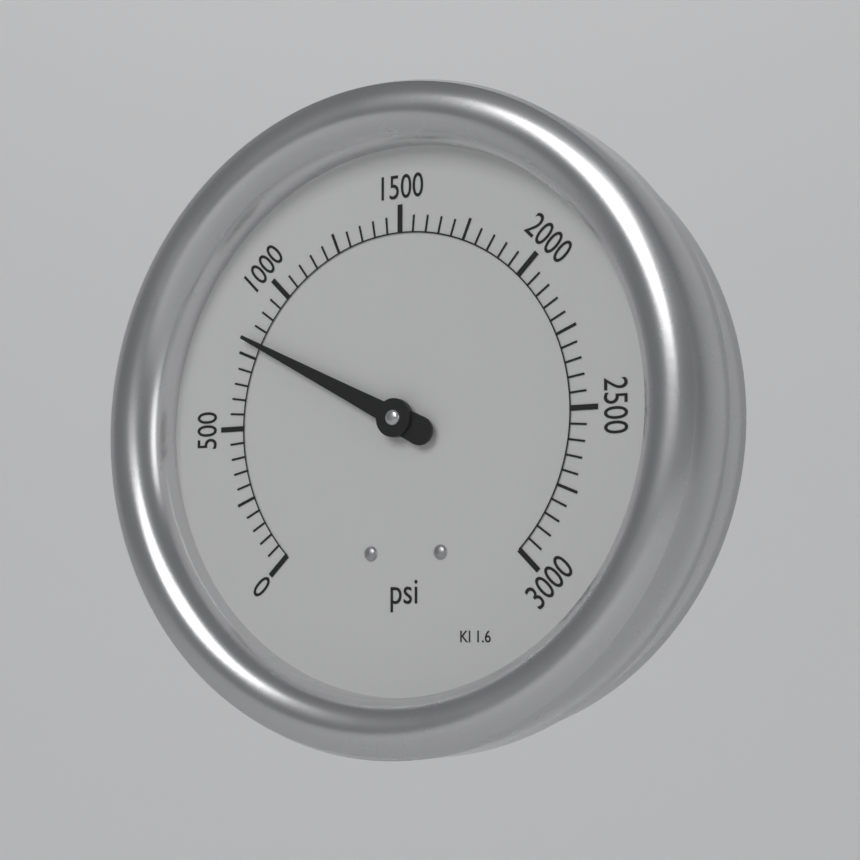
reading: 800 psi
